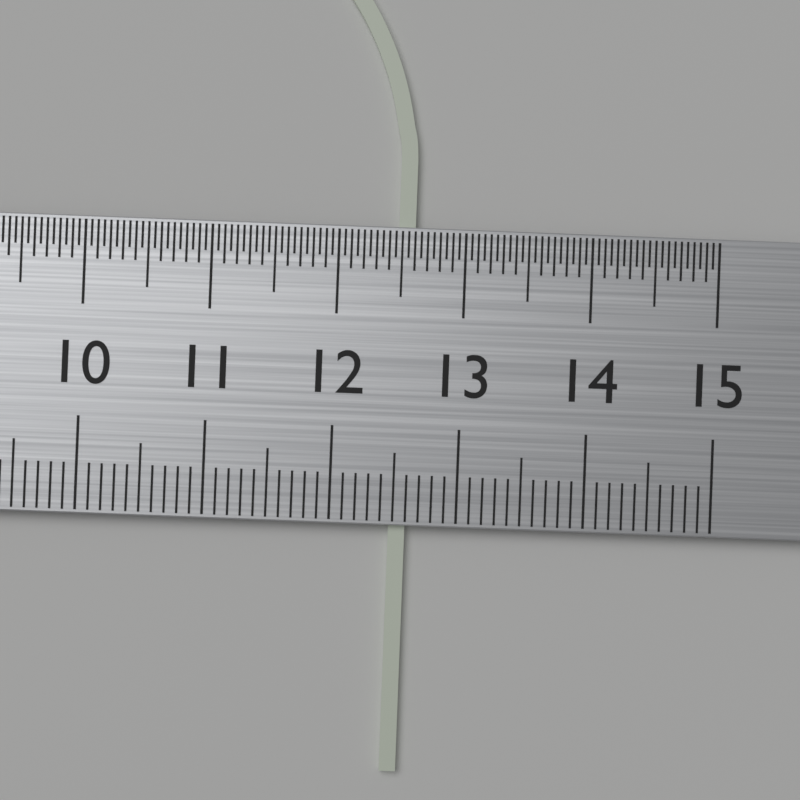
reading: 12.6 cm
